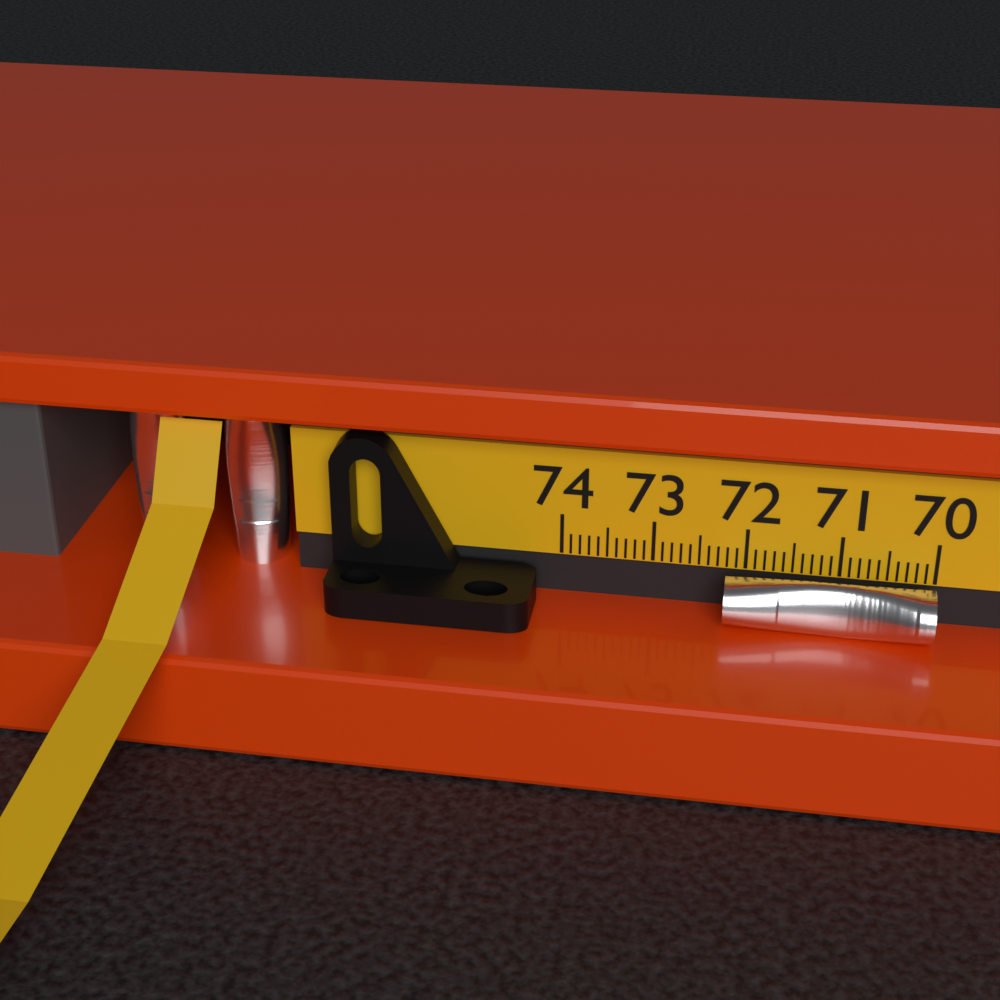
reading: 72.2 (no unit)
